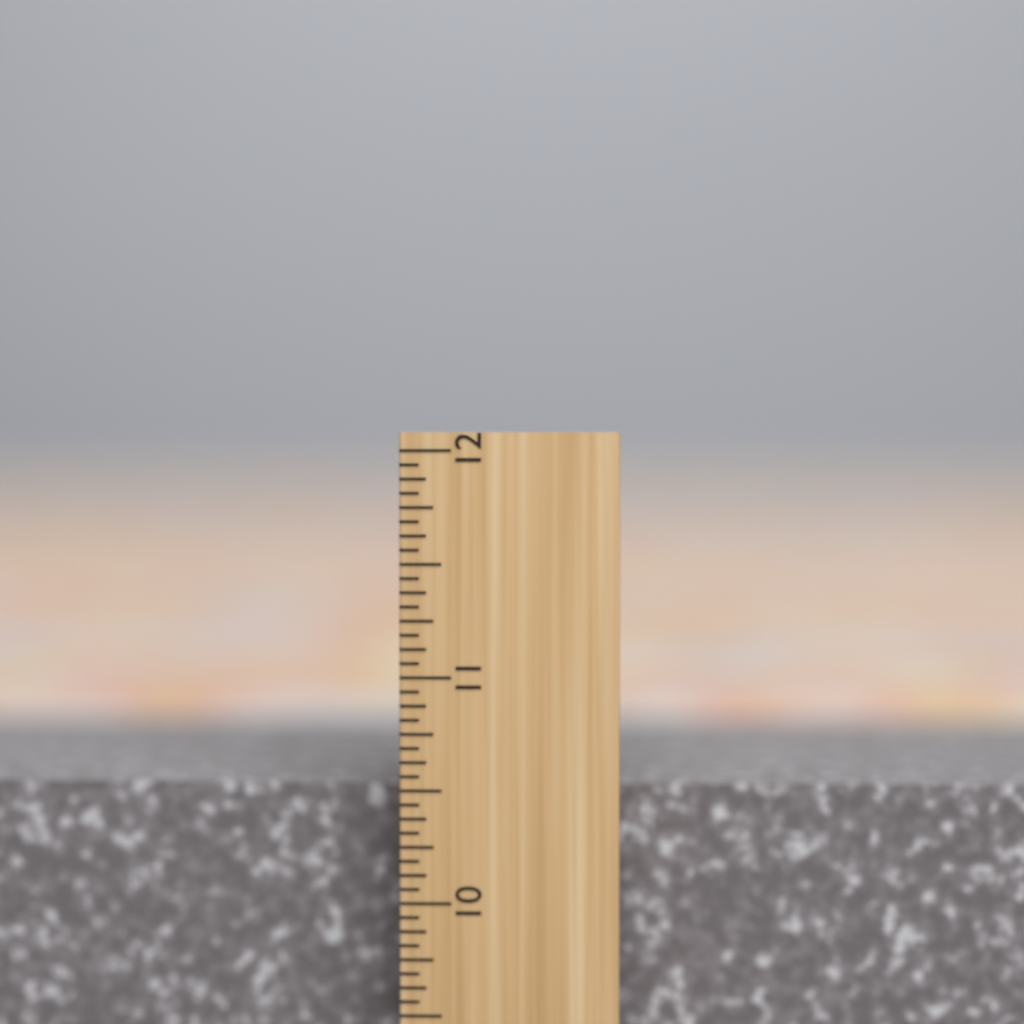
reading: 10.5000 inch
